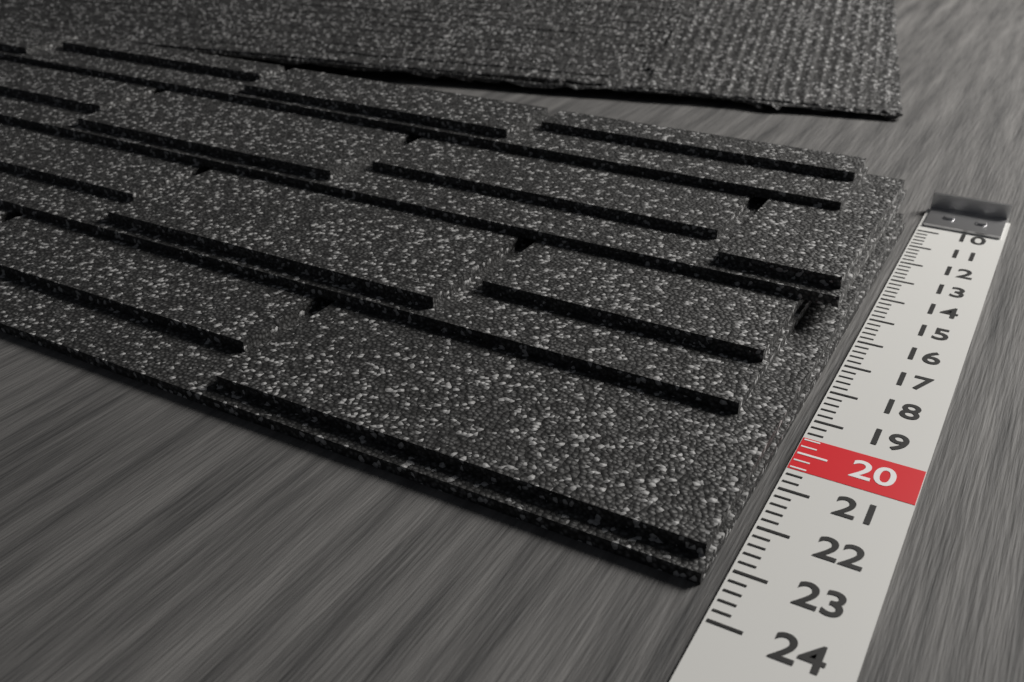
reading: 23.4 (no unit)
